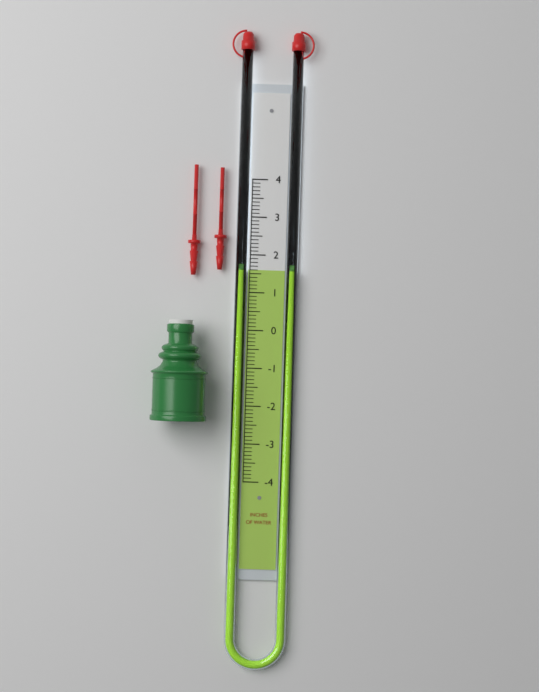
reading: 1.6 in
